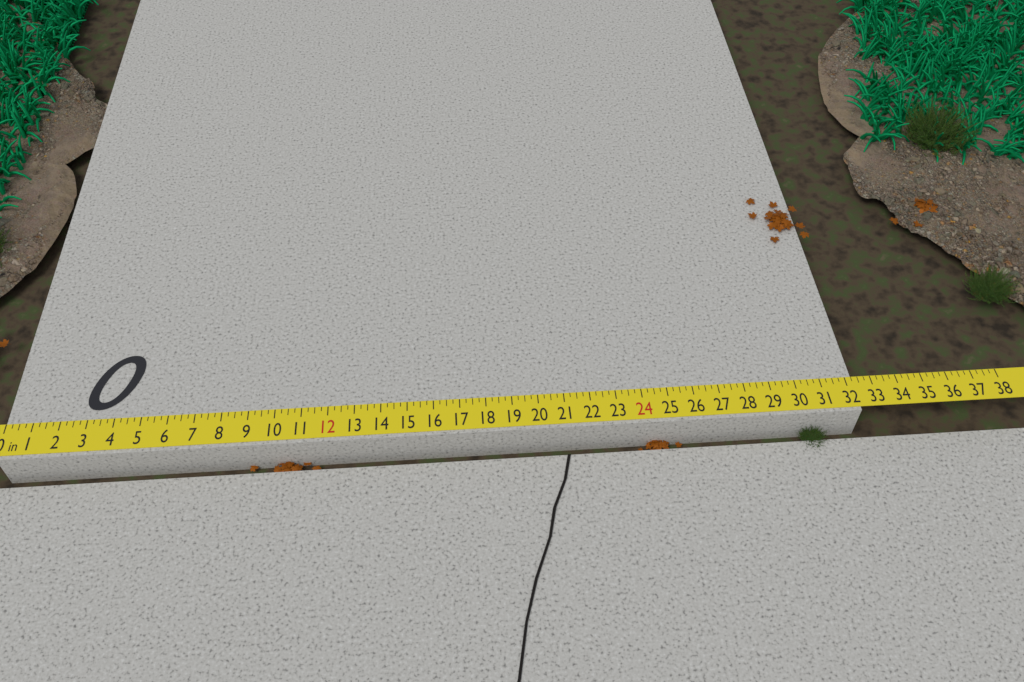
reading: 32.25 in
